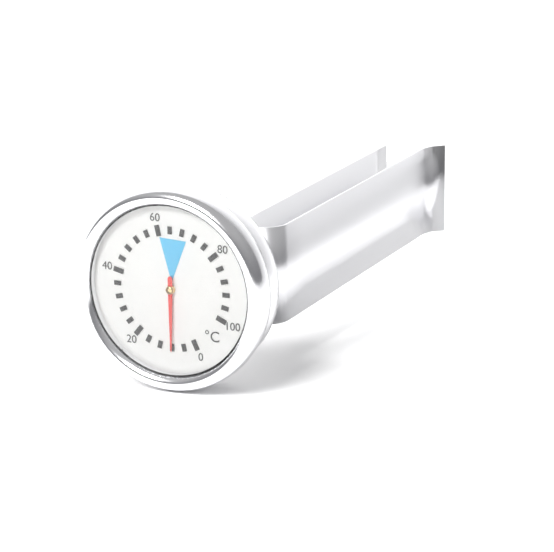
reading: 8 °C
